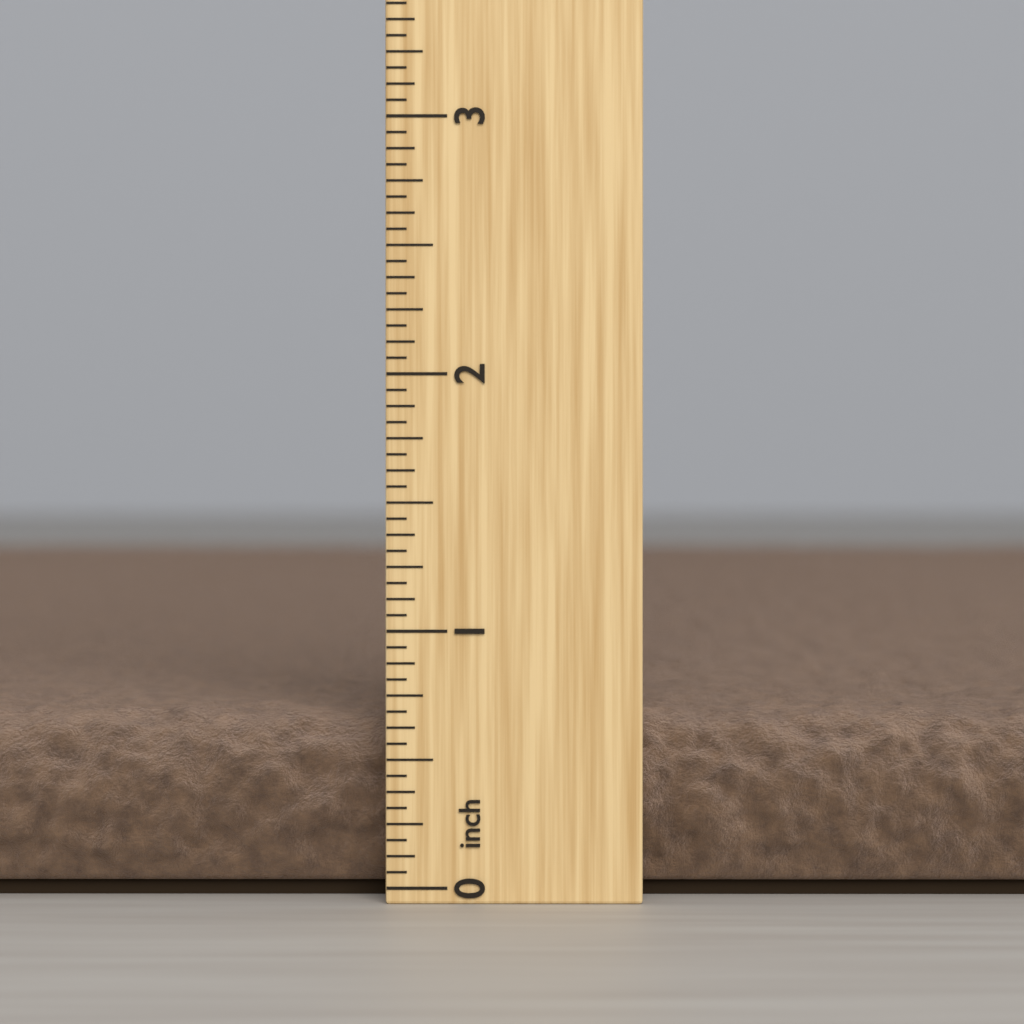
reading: 0.6875 inch
